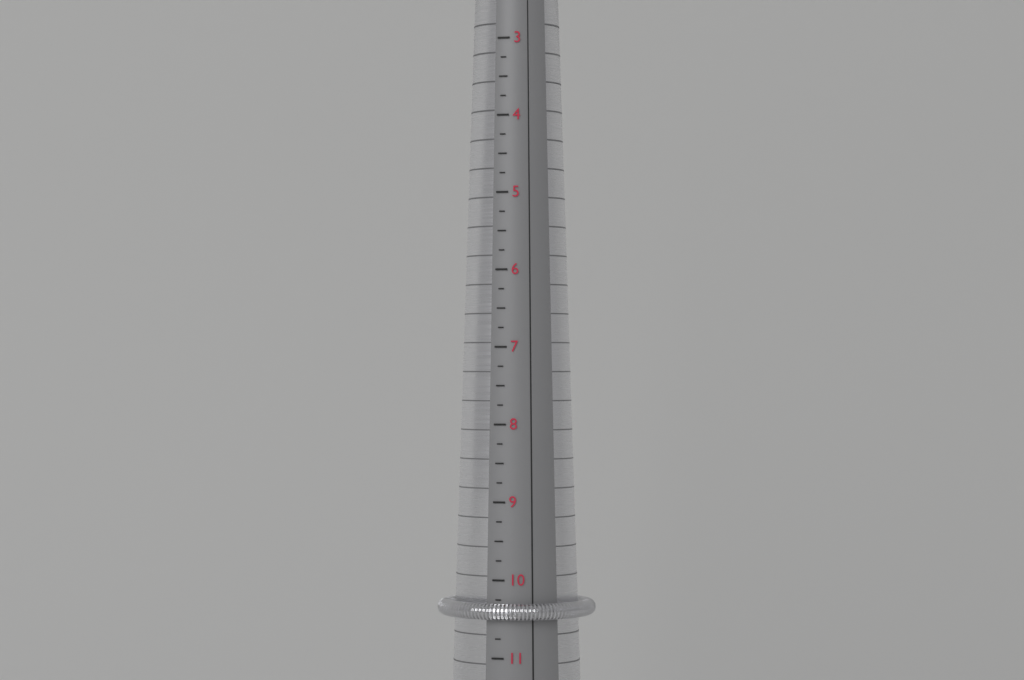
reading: 10.50 (no unit)
